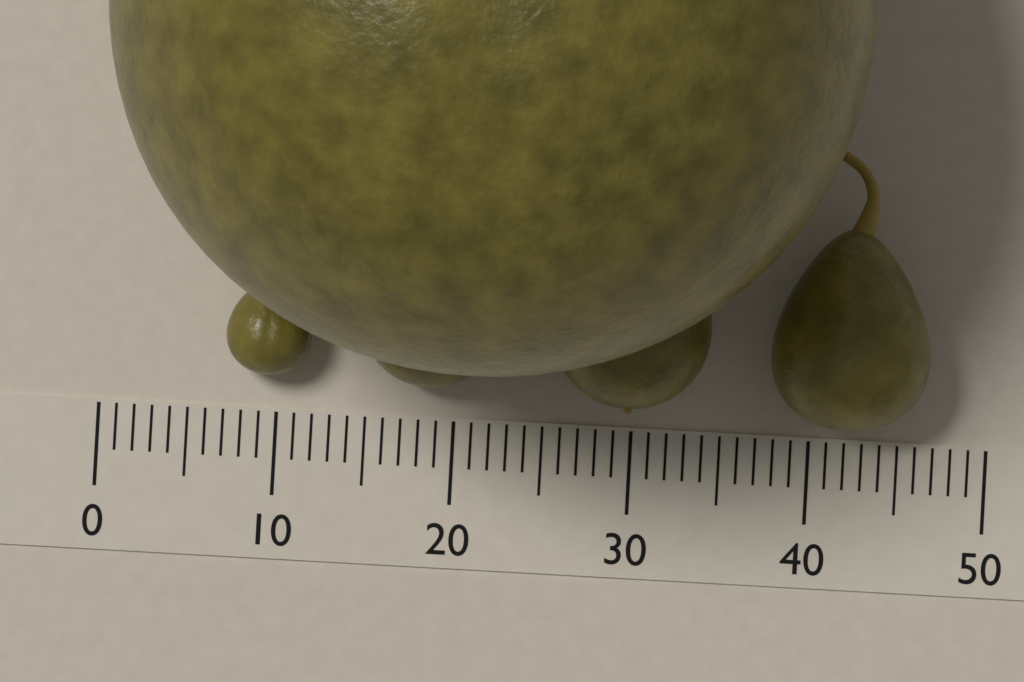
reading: 42 (no unit)
